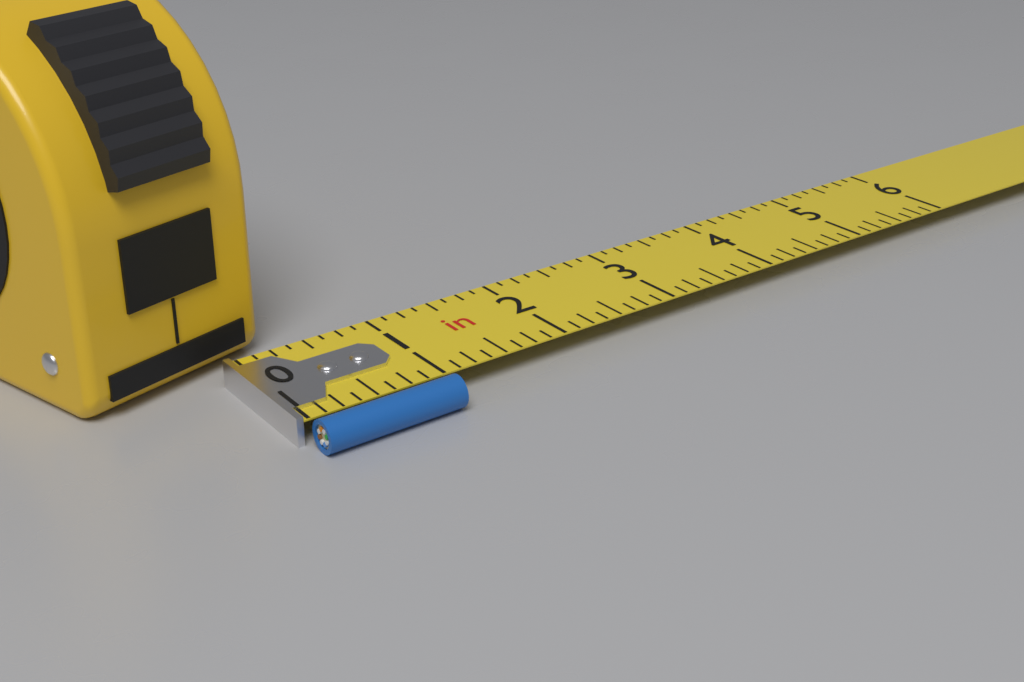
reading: 1.000 in
